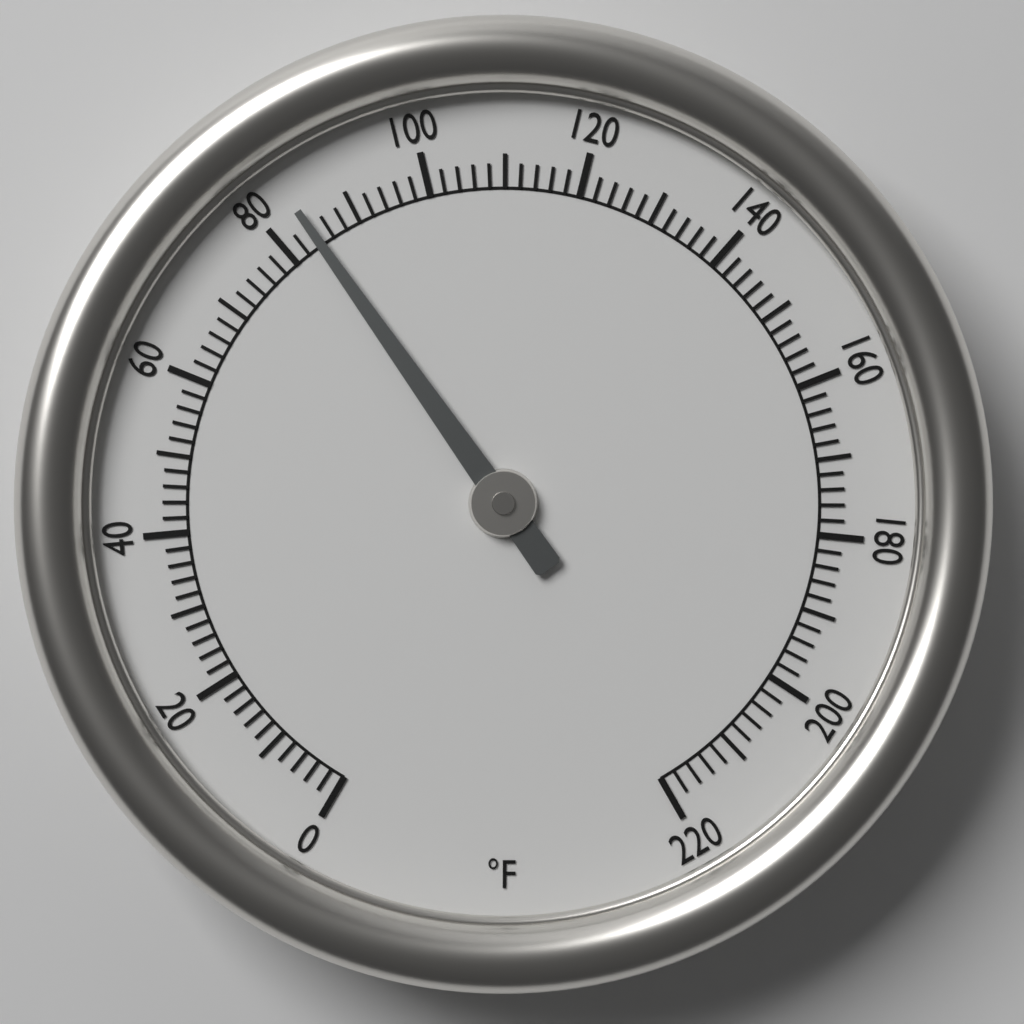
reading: 84 °F
